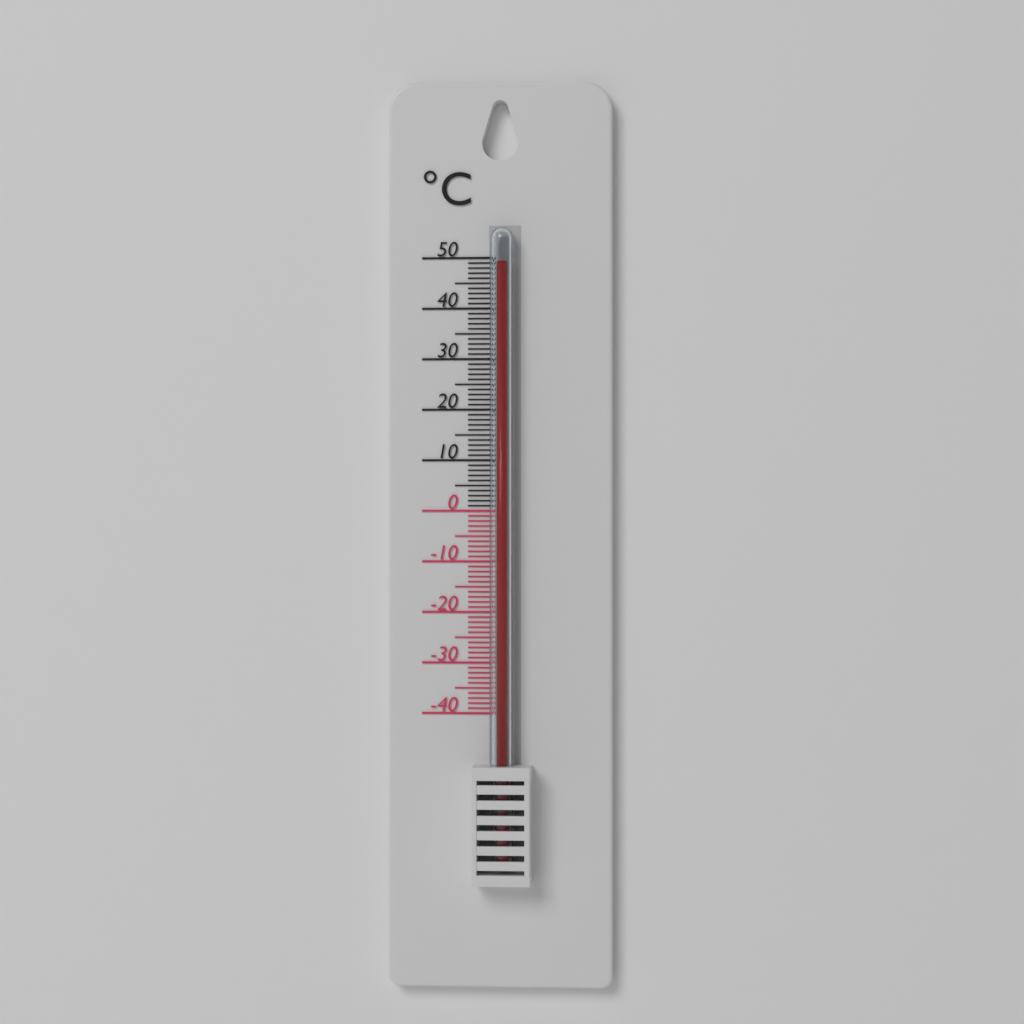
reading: 49 °C
